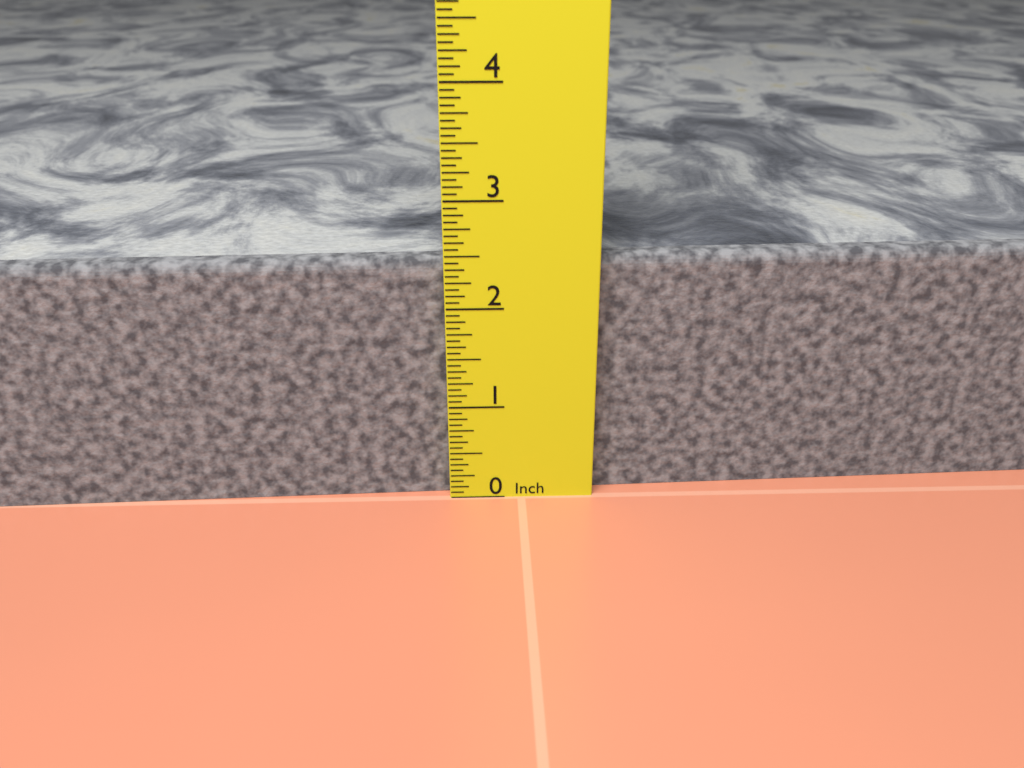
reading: 2.4375 in
